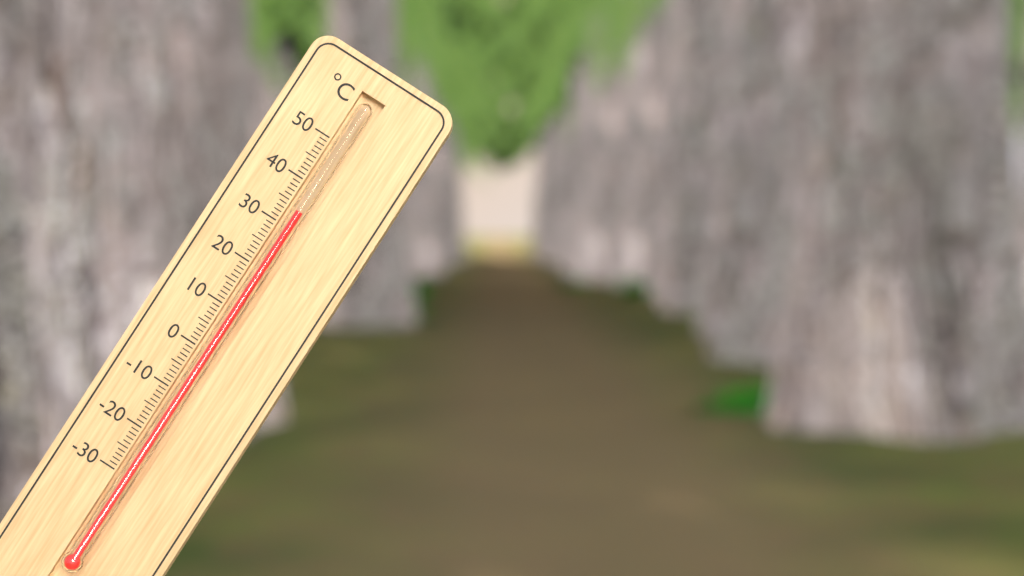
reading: 34 °C
